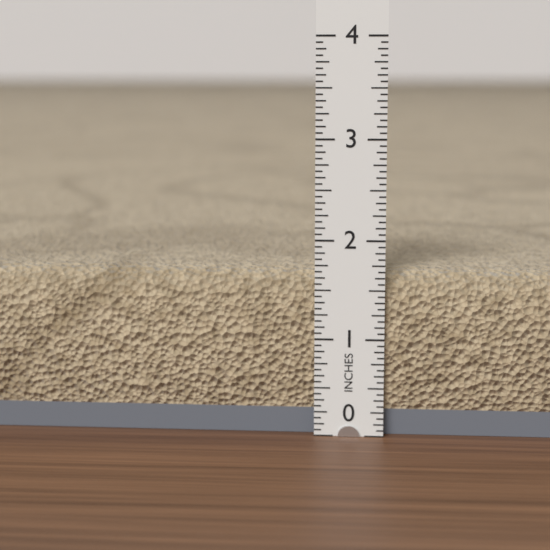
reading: 1.6875 in
